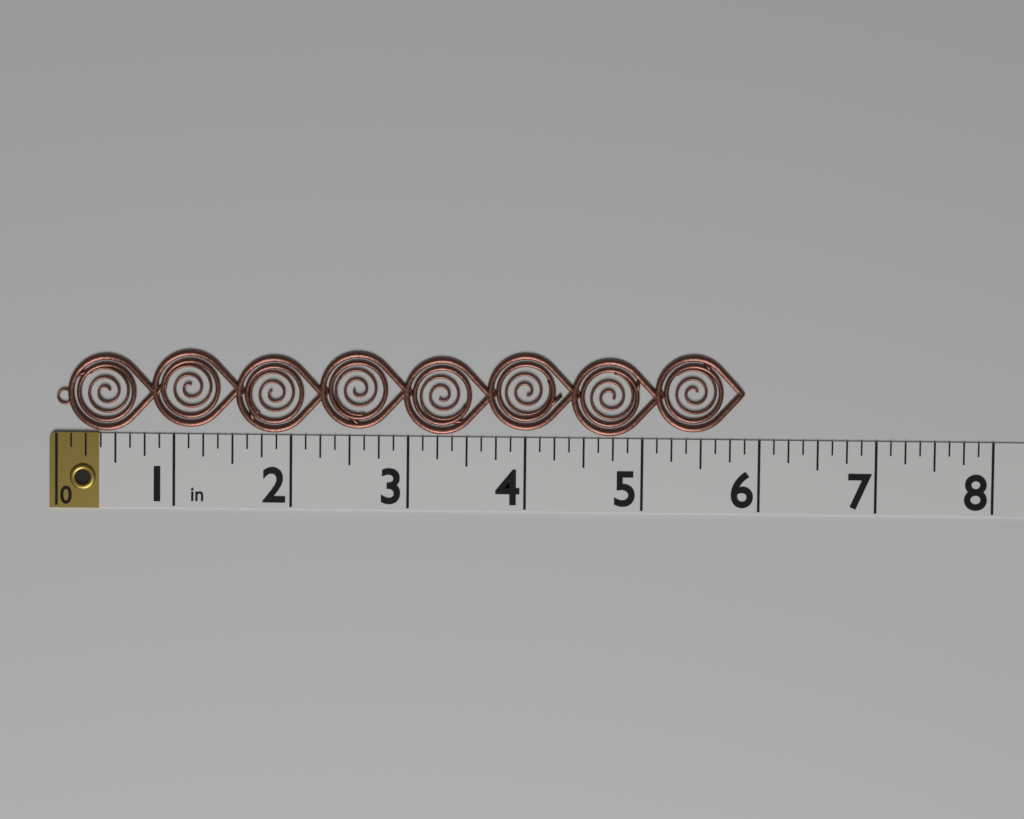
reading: 5.875 in
